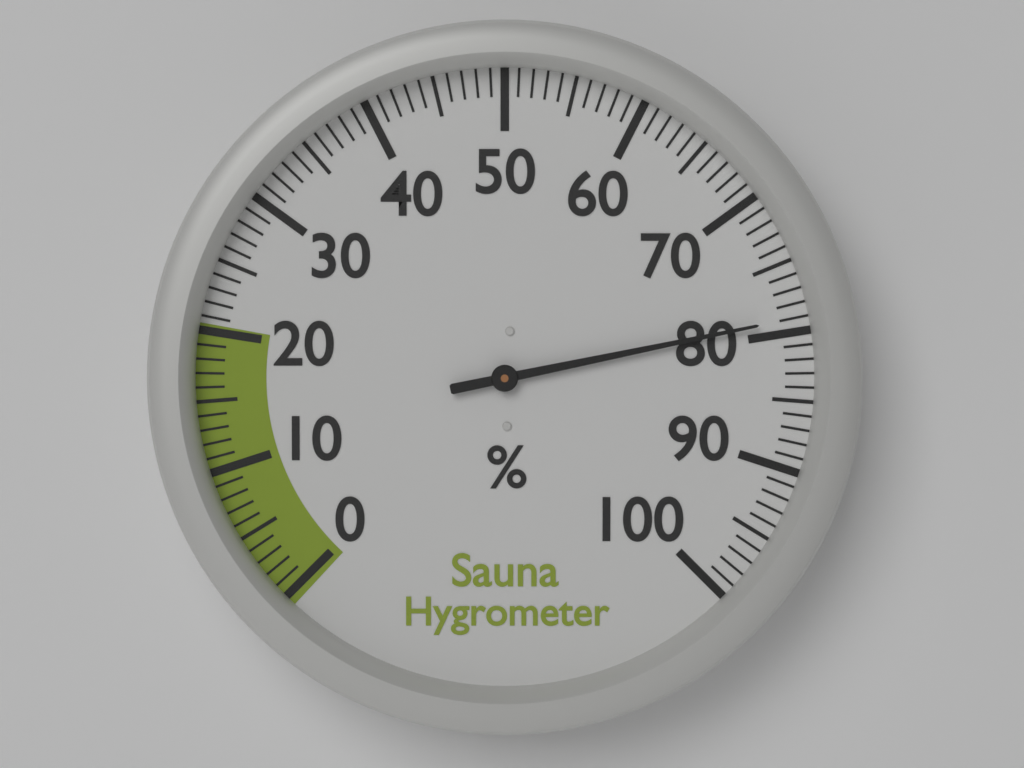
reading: 79 %
